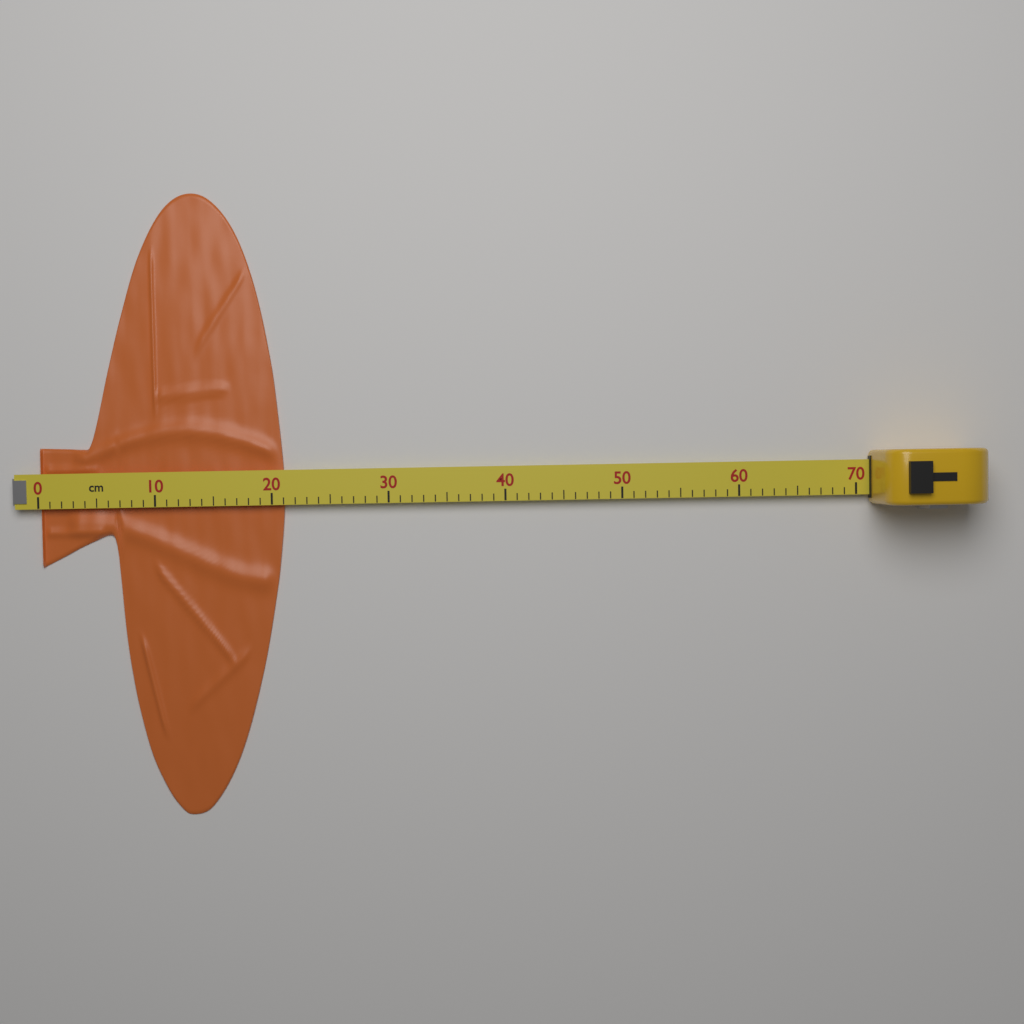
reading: 21 cm
